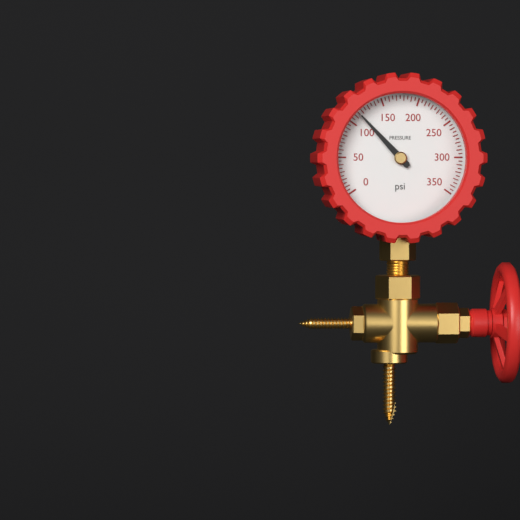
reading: 115 psi
